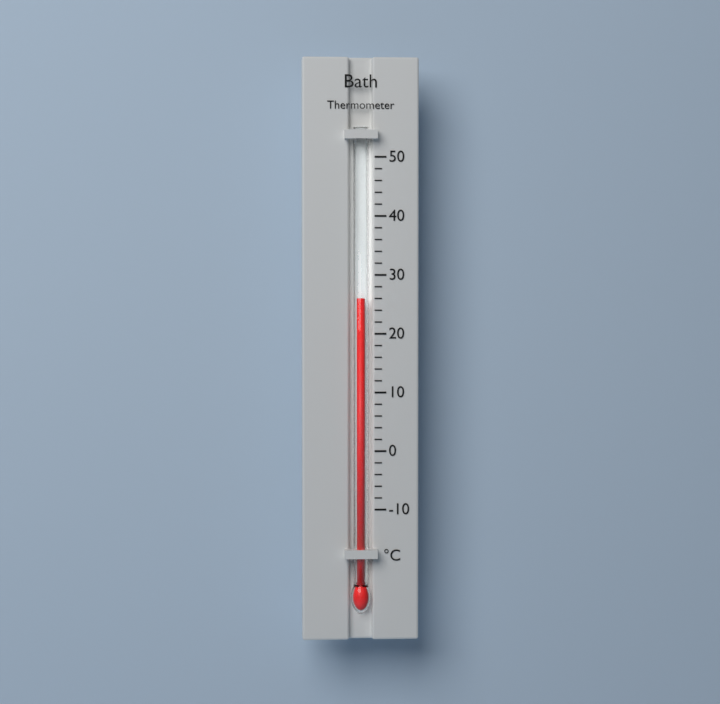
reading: 26 °C
